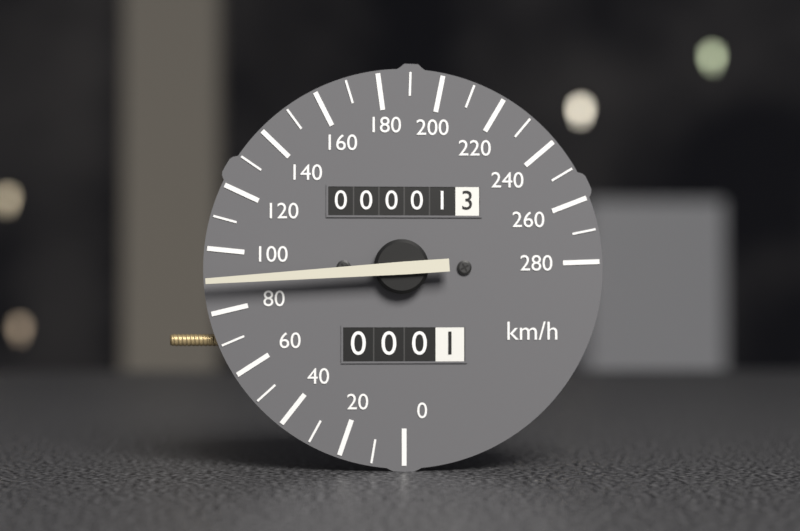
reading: 90 km/h
